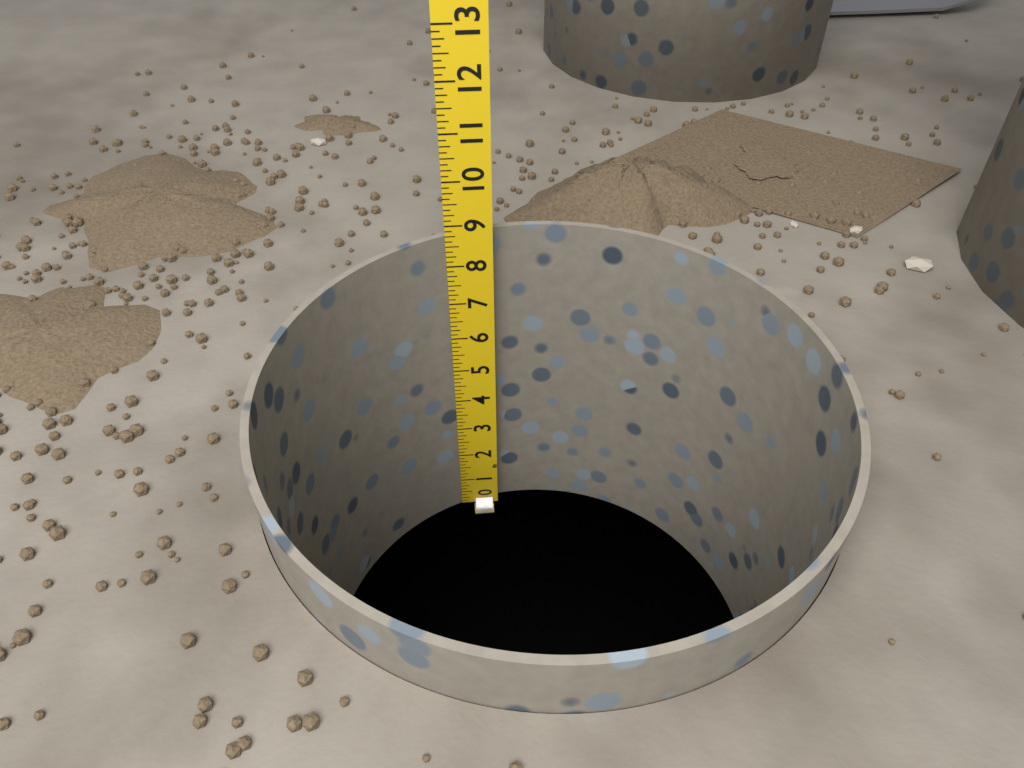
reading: 8.750 in
